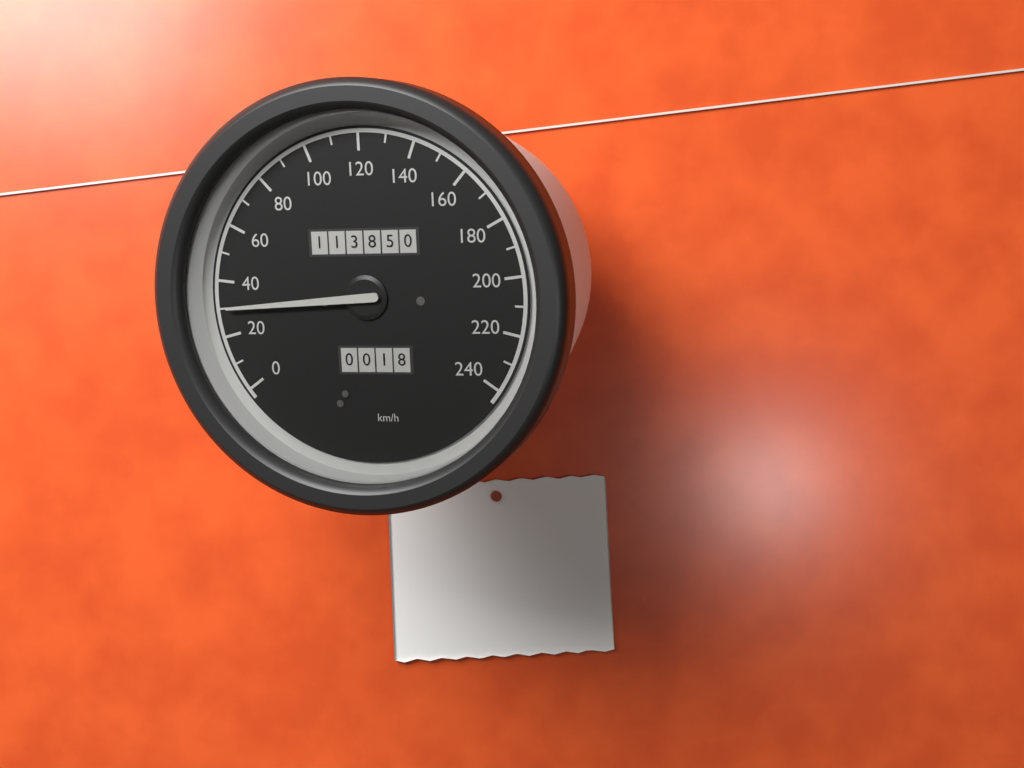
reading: 30 km/h
